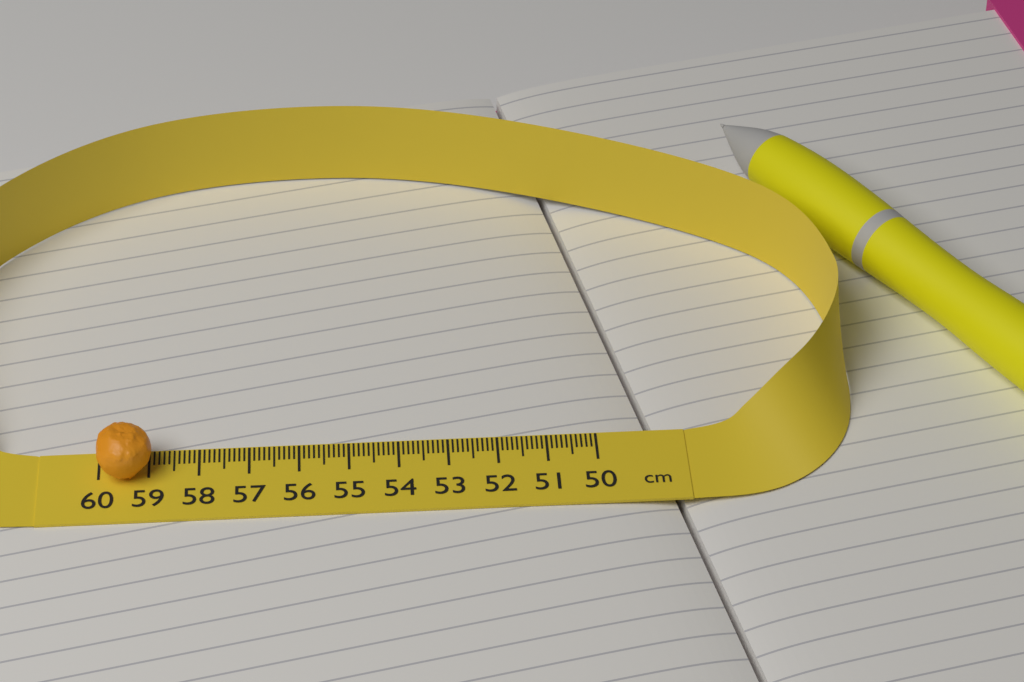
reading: 58.9 cm
